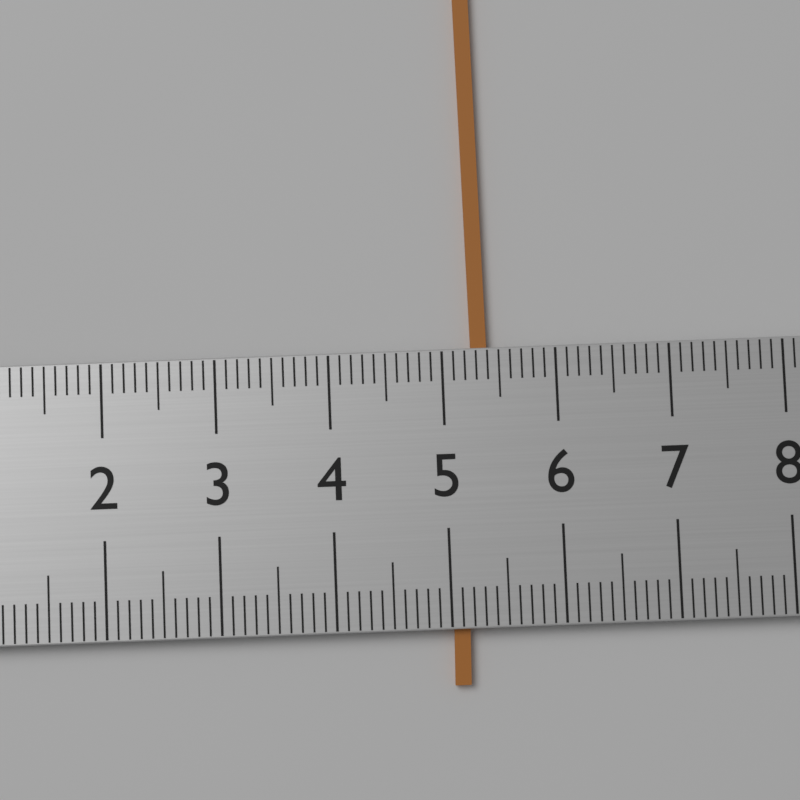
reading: 5.4 (no unit)
